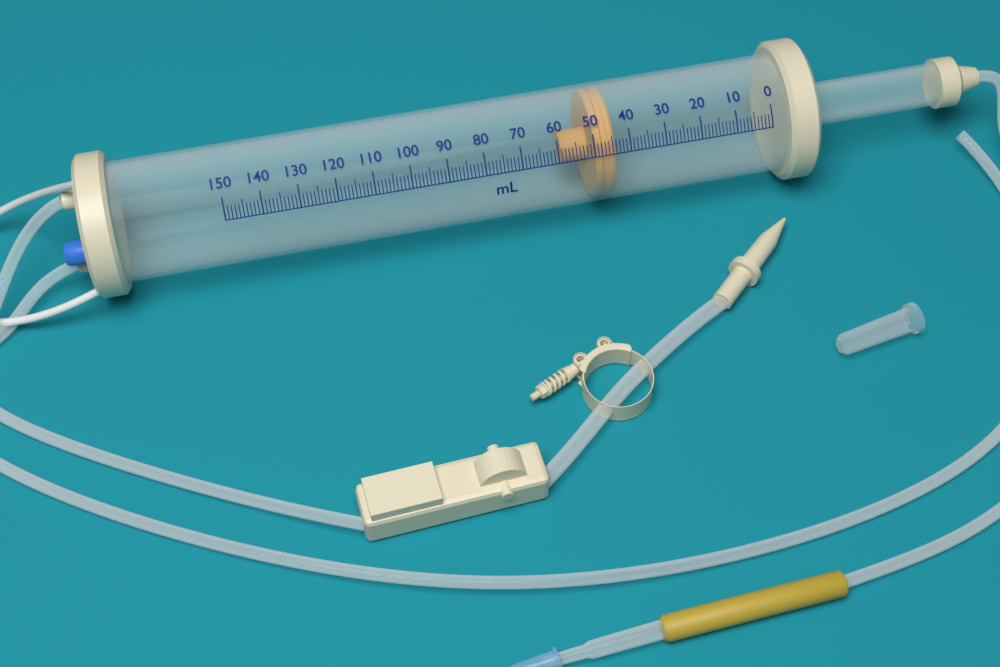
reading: 44 ml
